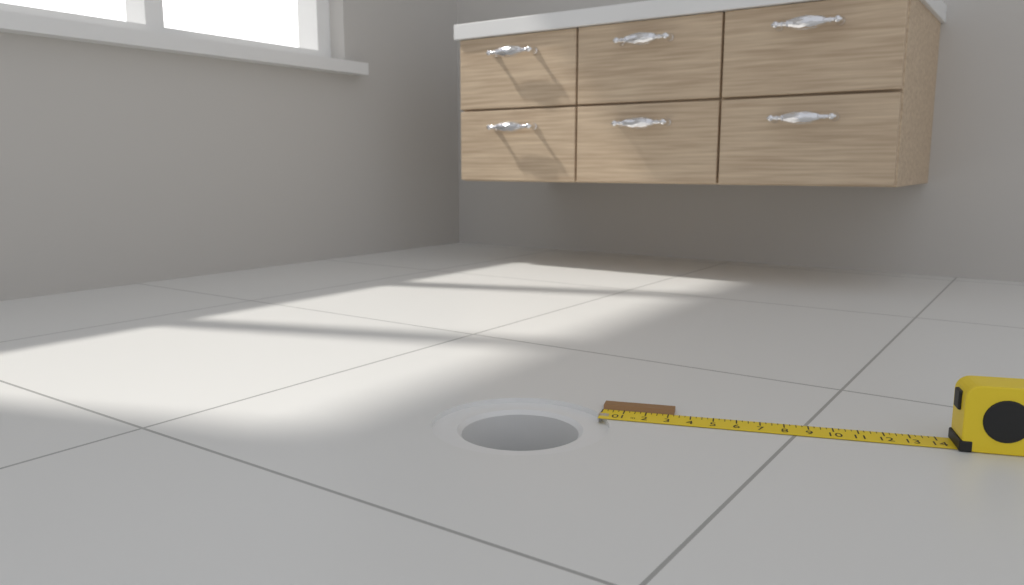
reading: 3.25 in
